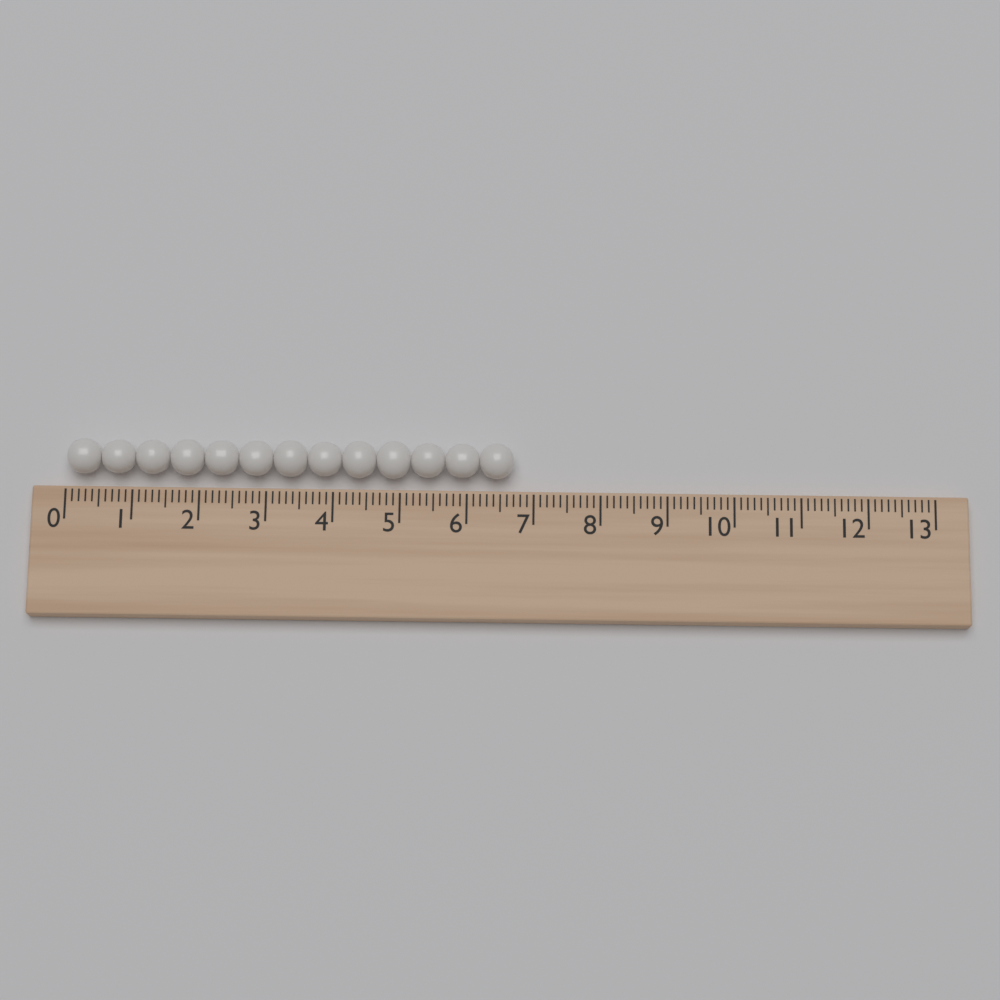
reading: 6.7 (no unit)
